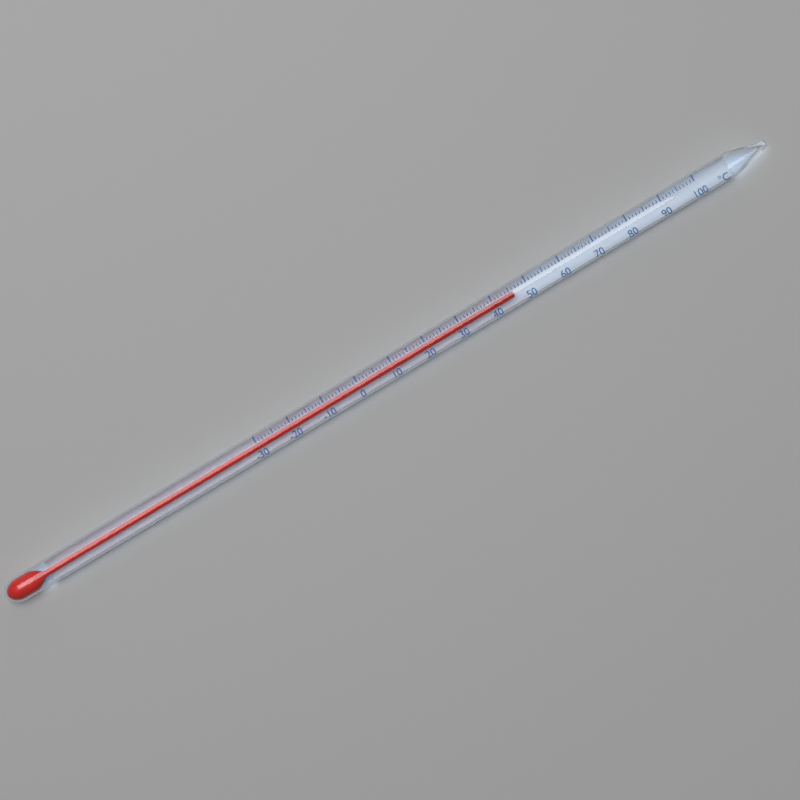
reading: 46 °C
